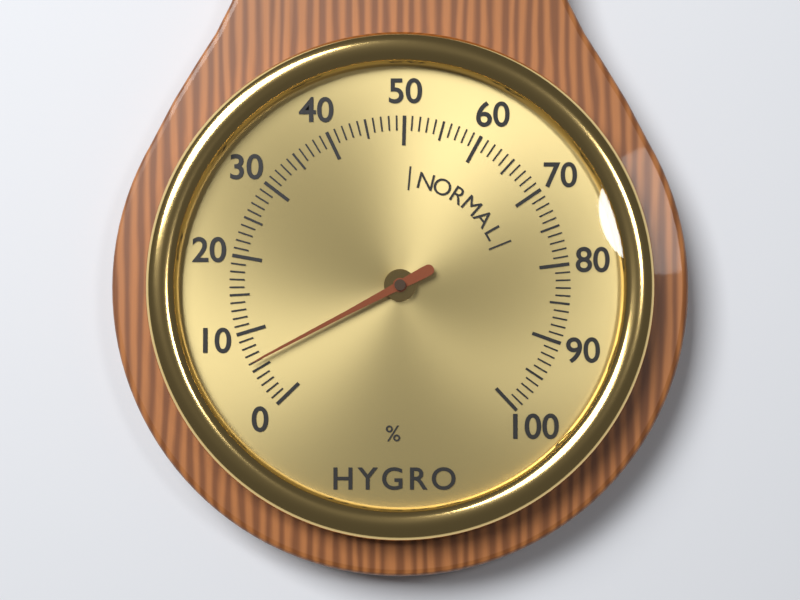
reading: 6 %
